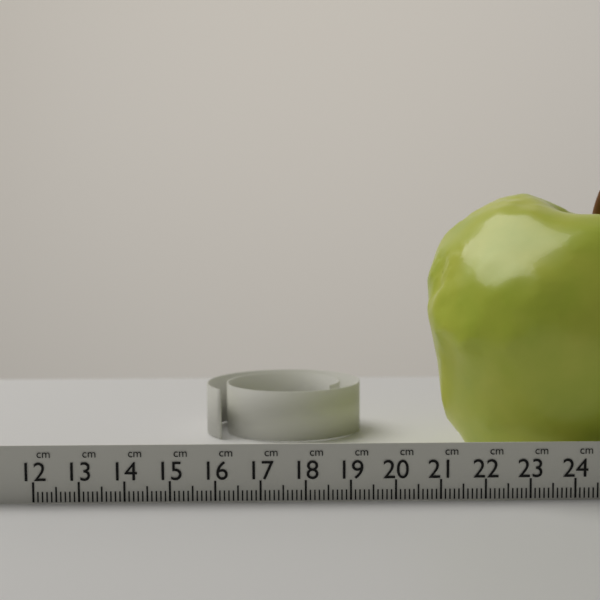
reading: 20.9 cm
